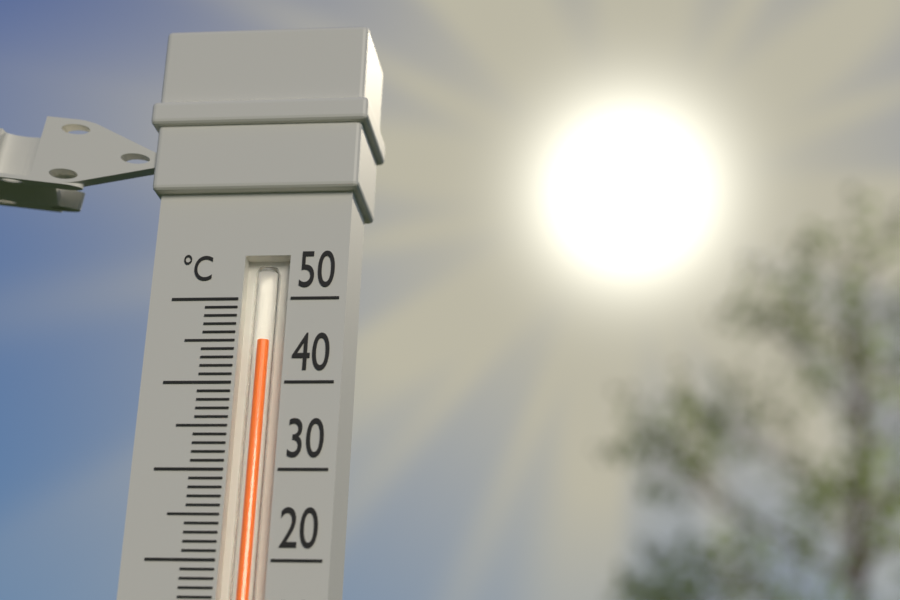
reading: 45 °C
